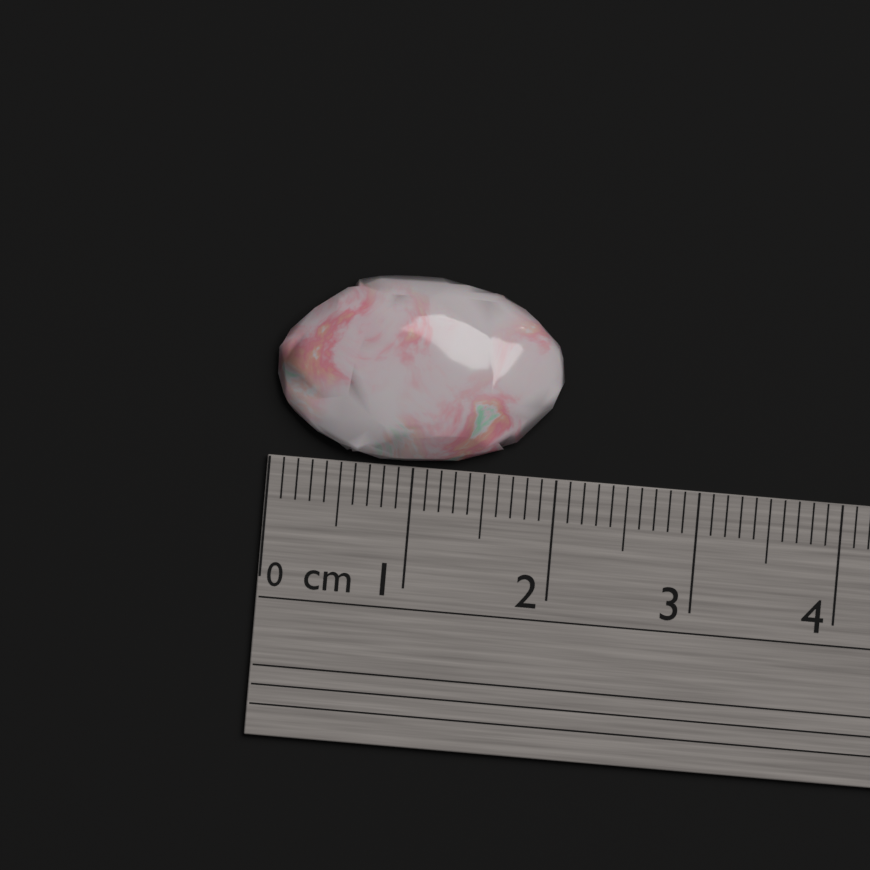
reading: 2.0 cm
